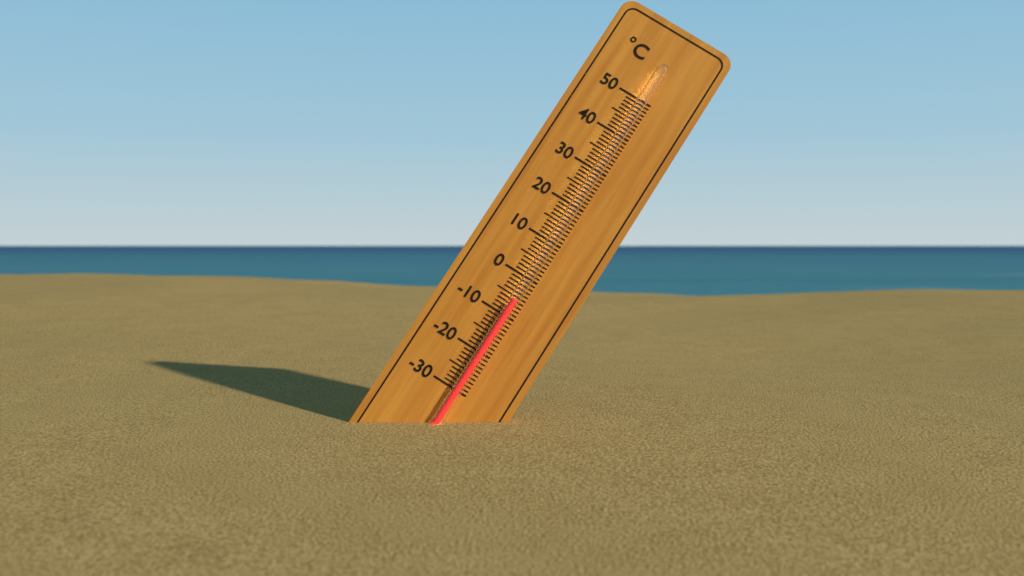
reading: -6 °C
